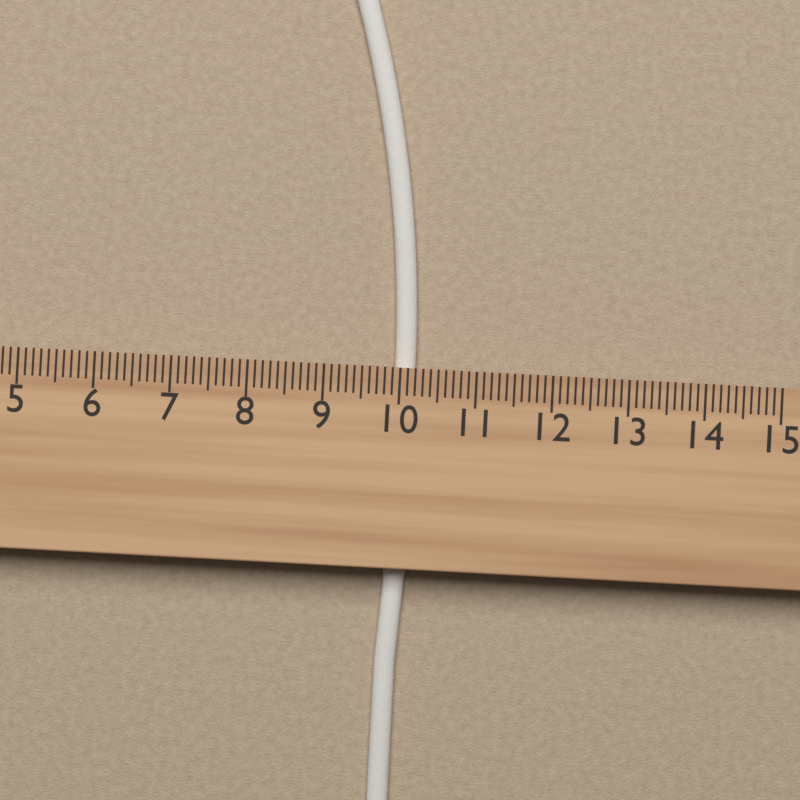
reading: 10.2 cm
